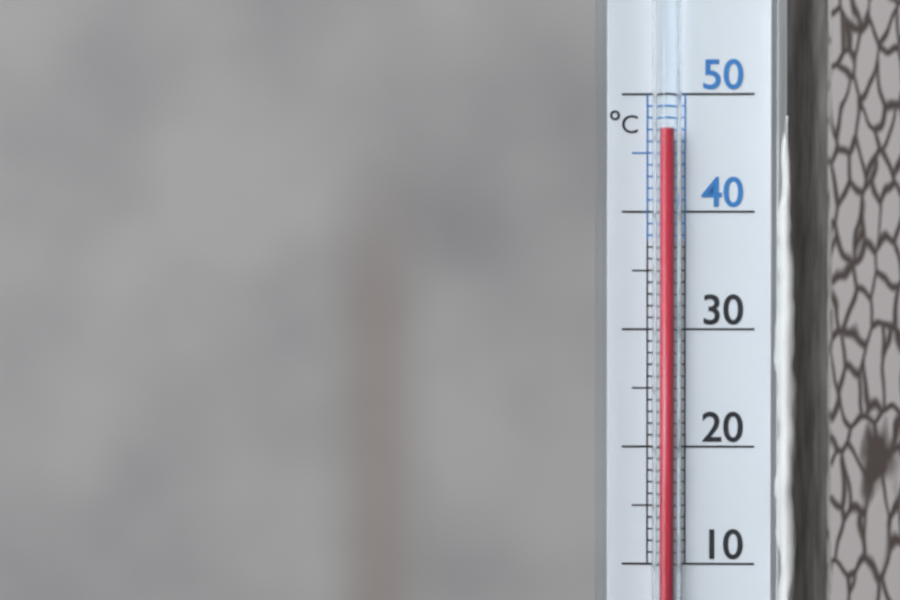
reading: 47 °C
